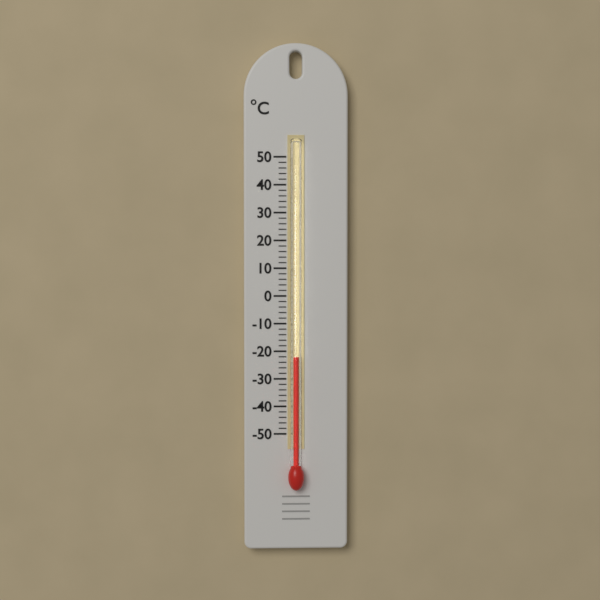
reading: -22 °C
